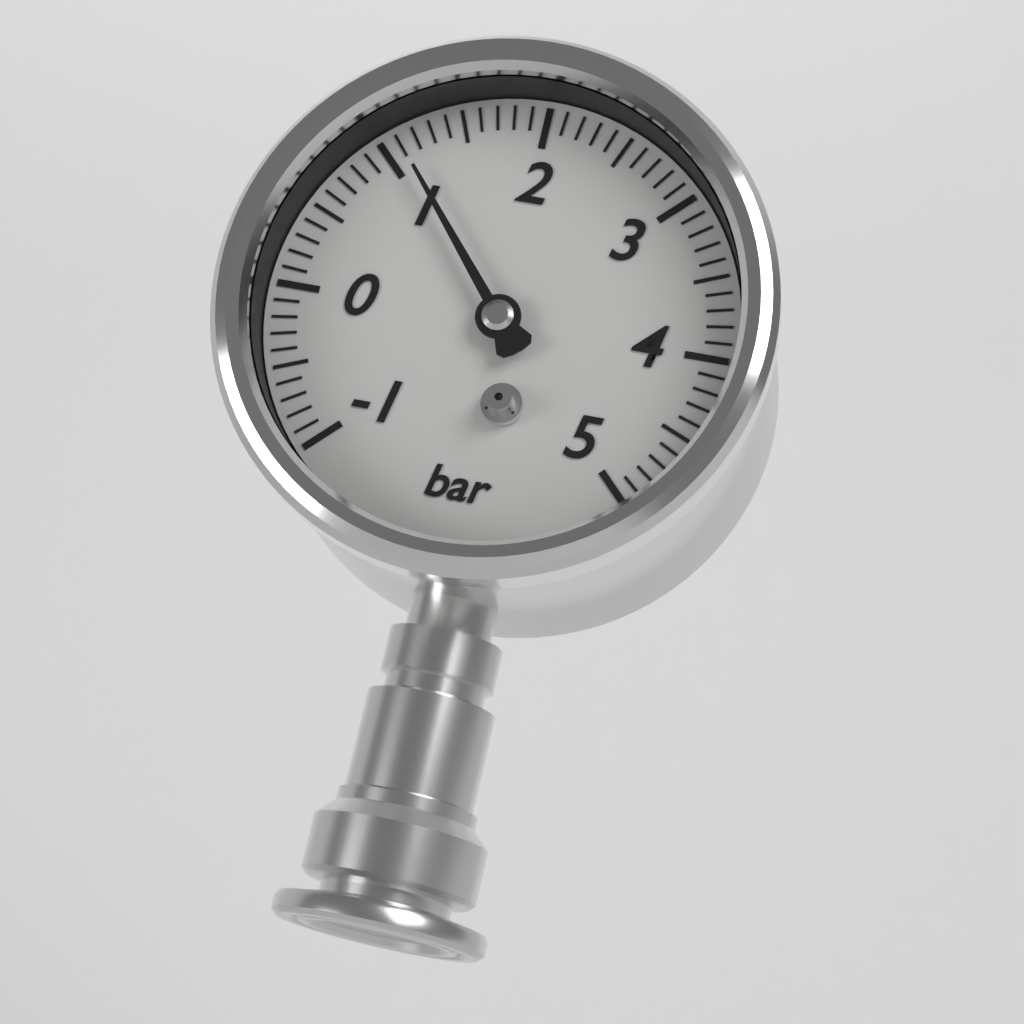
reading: 1.1 bar
